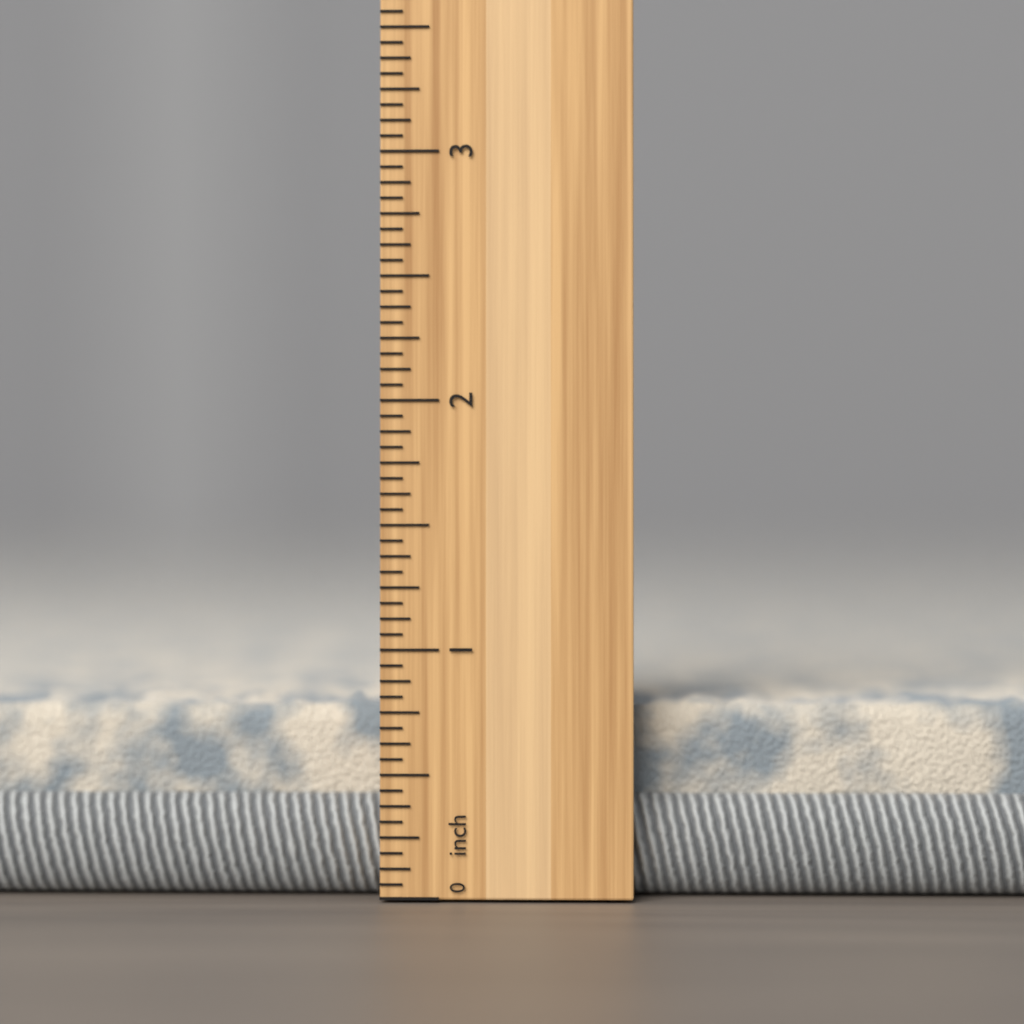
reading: 0.8125 inch
